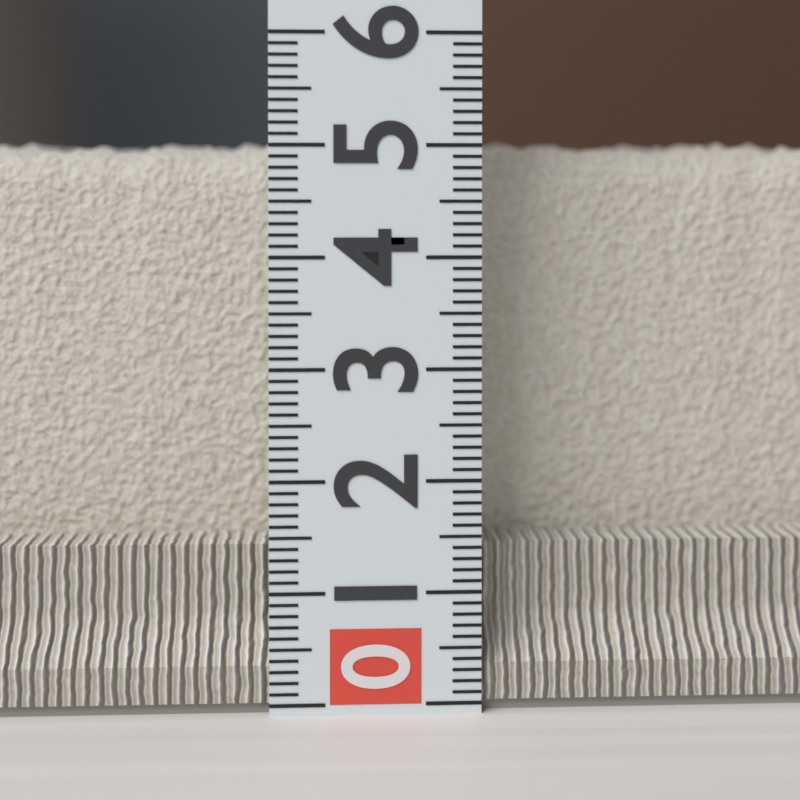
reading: 5.1 (no unit)
